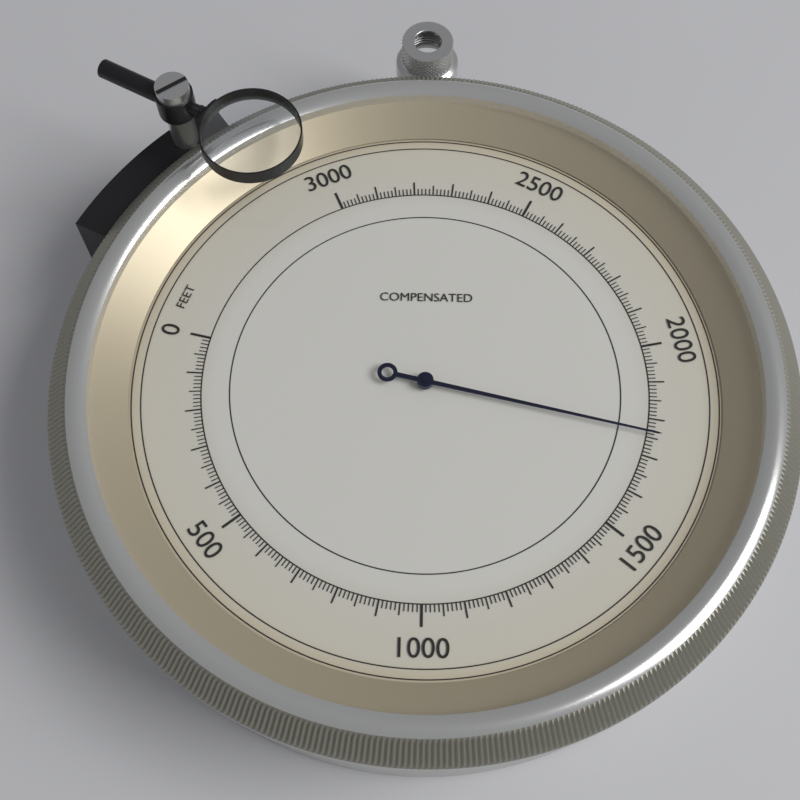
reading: 1760 feet
